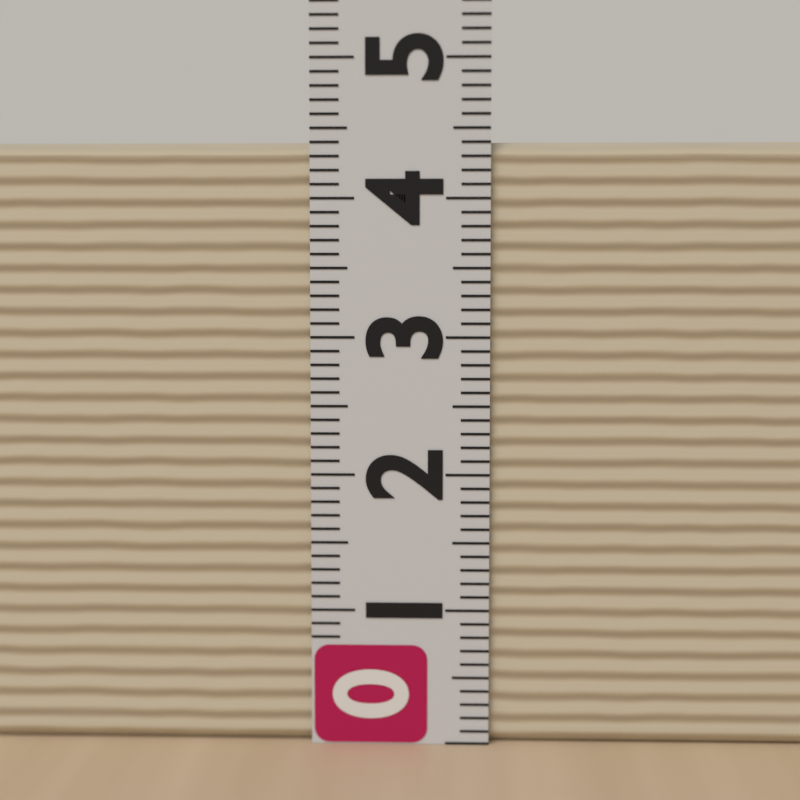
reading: 4.4 (no unit)
